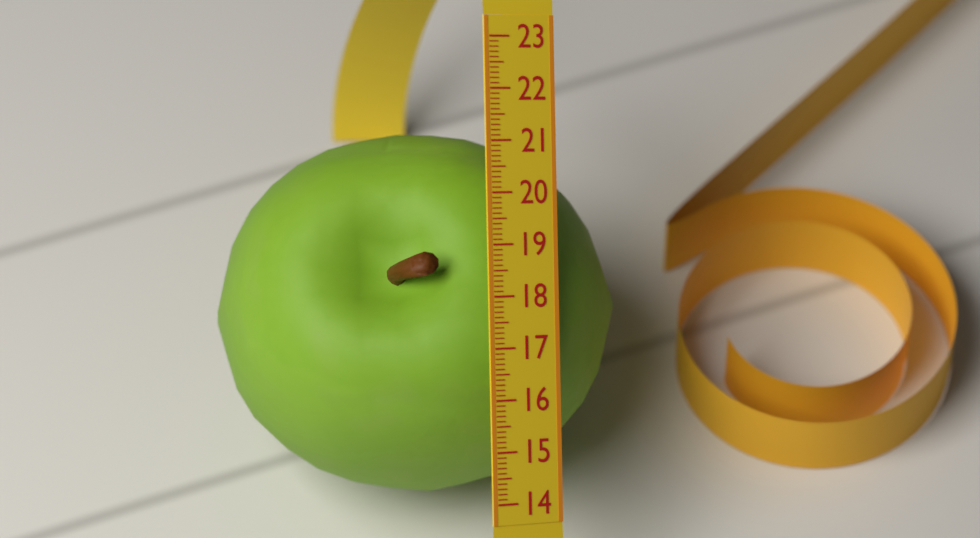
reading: 21.2 (no unit)
